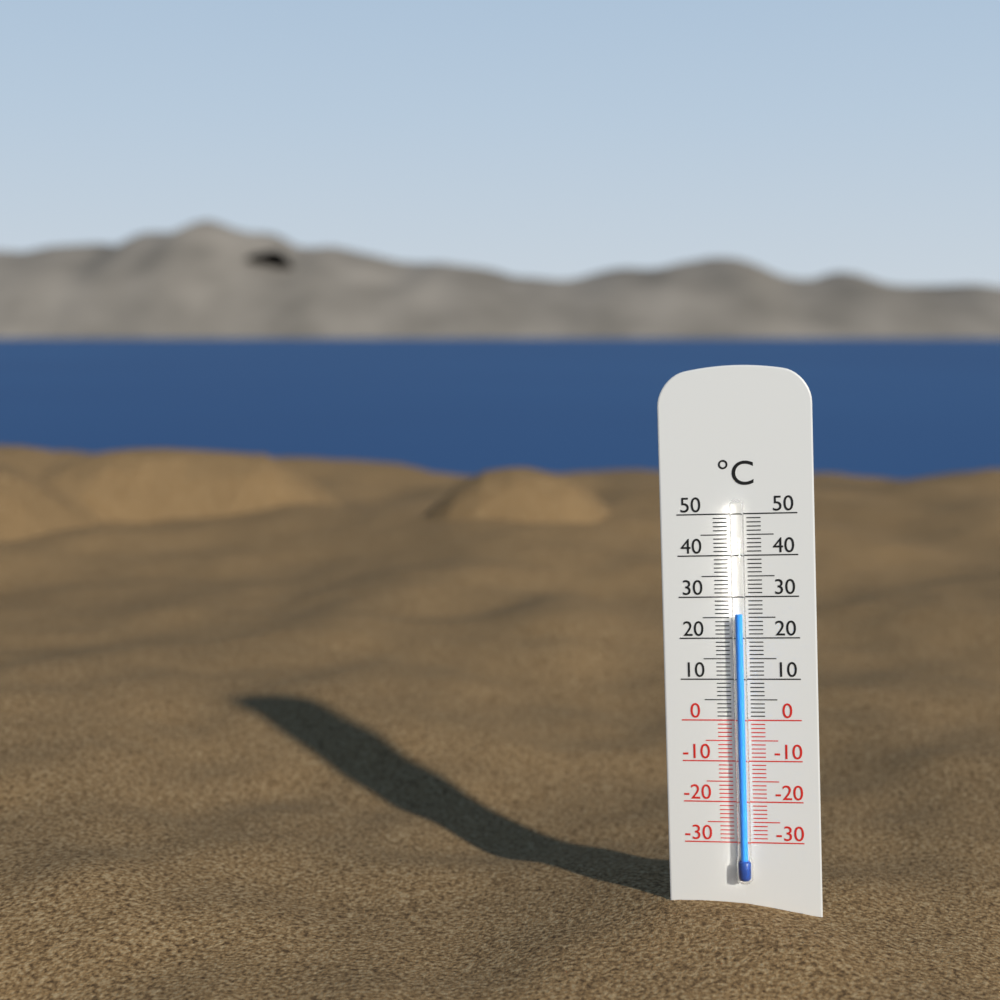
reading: 26 °C
